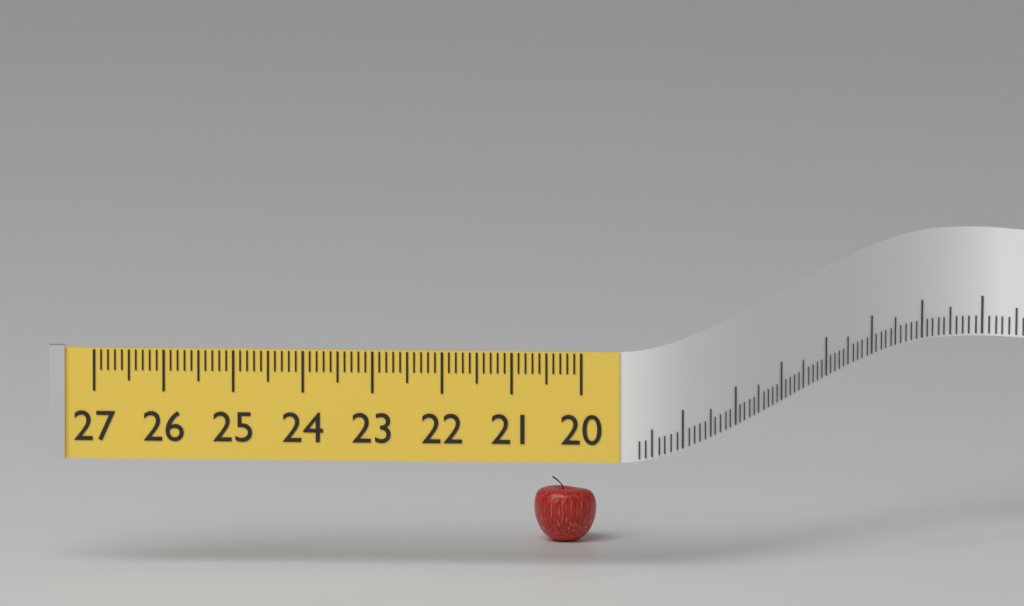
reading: 20.9 (no unit)
